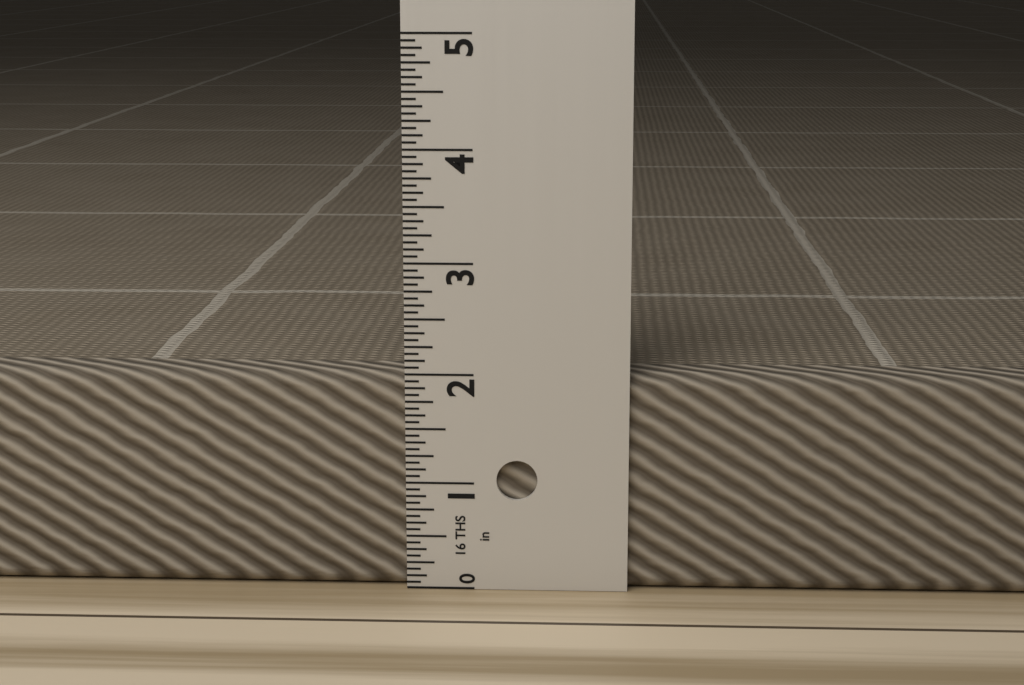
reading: 2.0000 in
